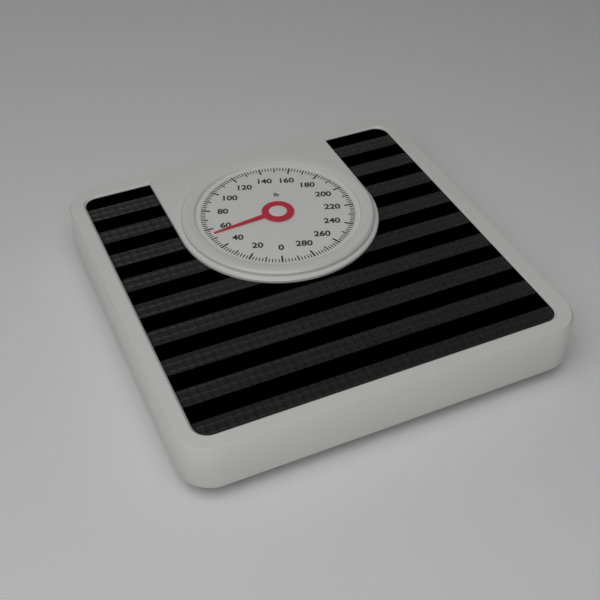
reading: 54 lb
